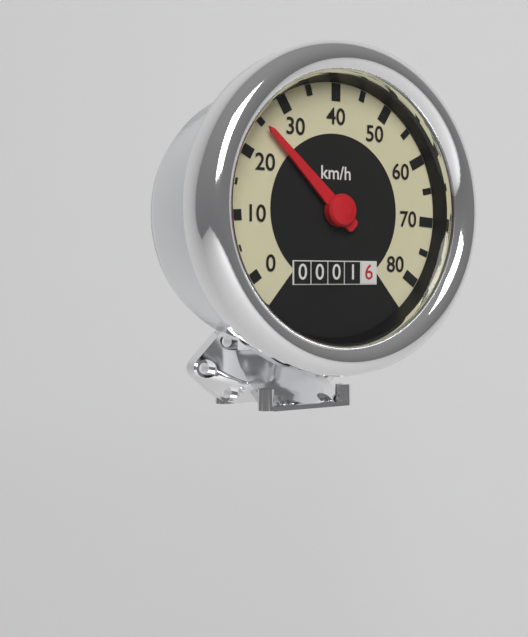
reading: 25 km/h
